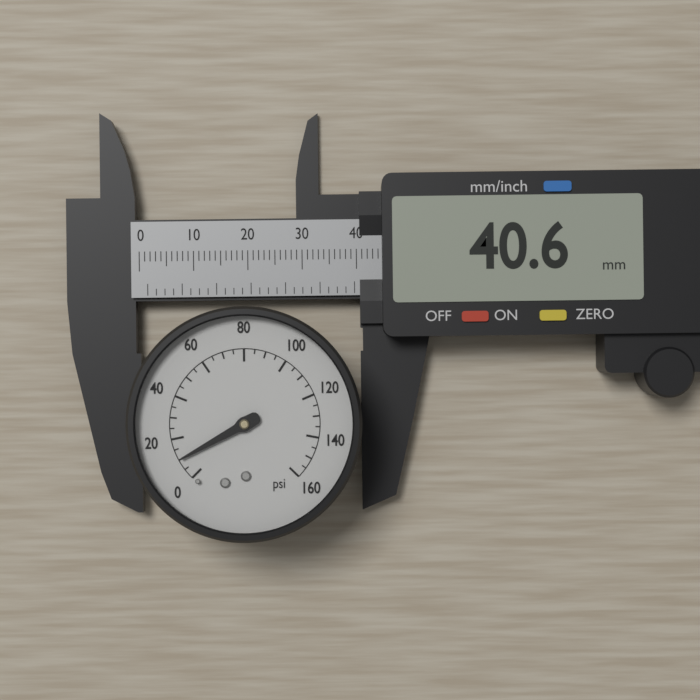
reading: 10 psi
